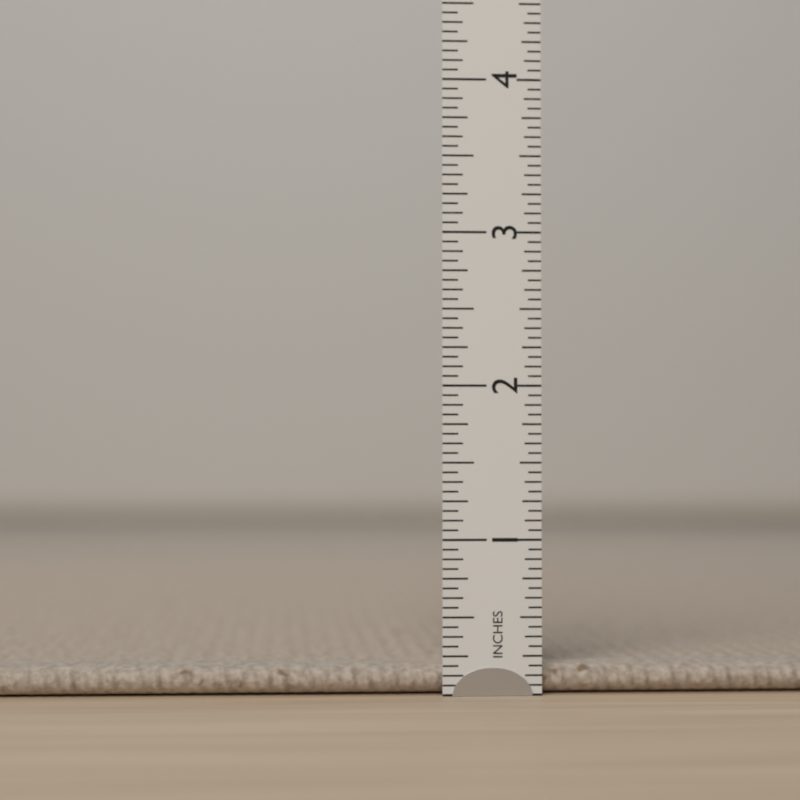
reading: 0.1875 in
